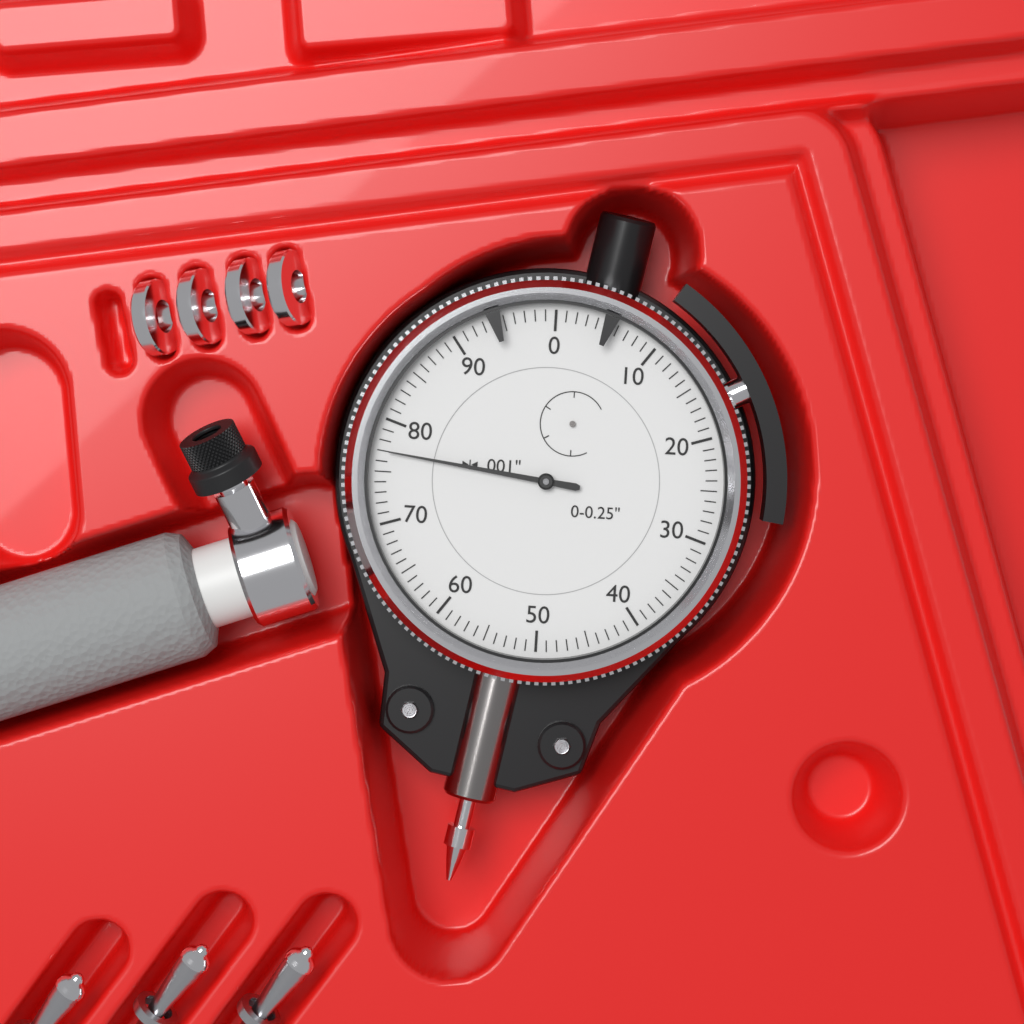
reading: 0.077 in
